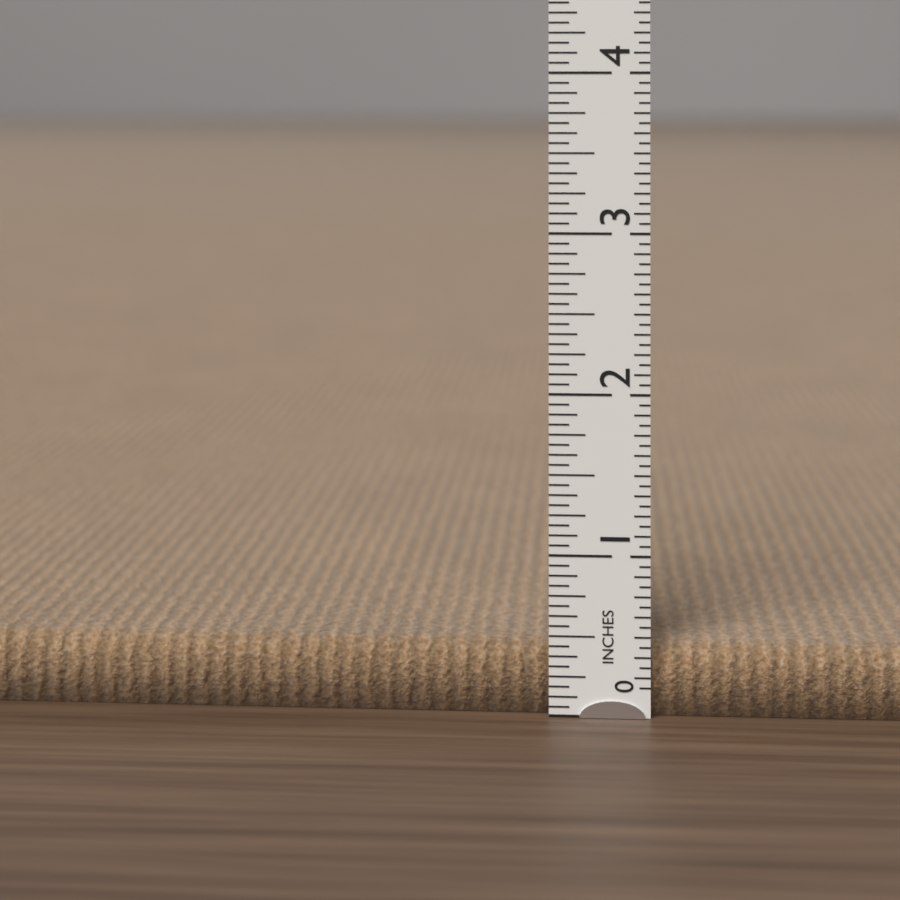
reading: 0.4375 in
